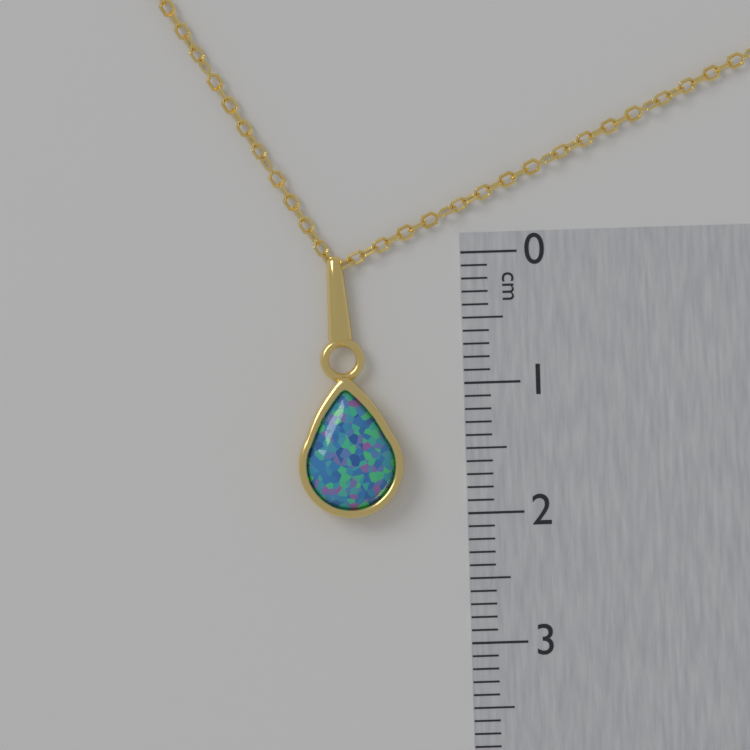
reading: 2.0 cm
